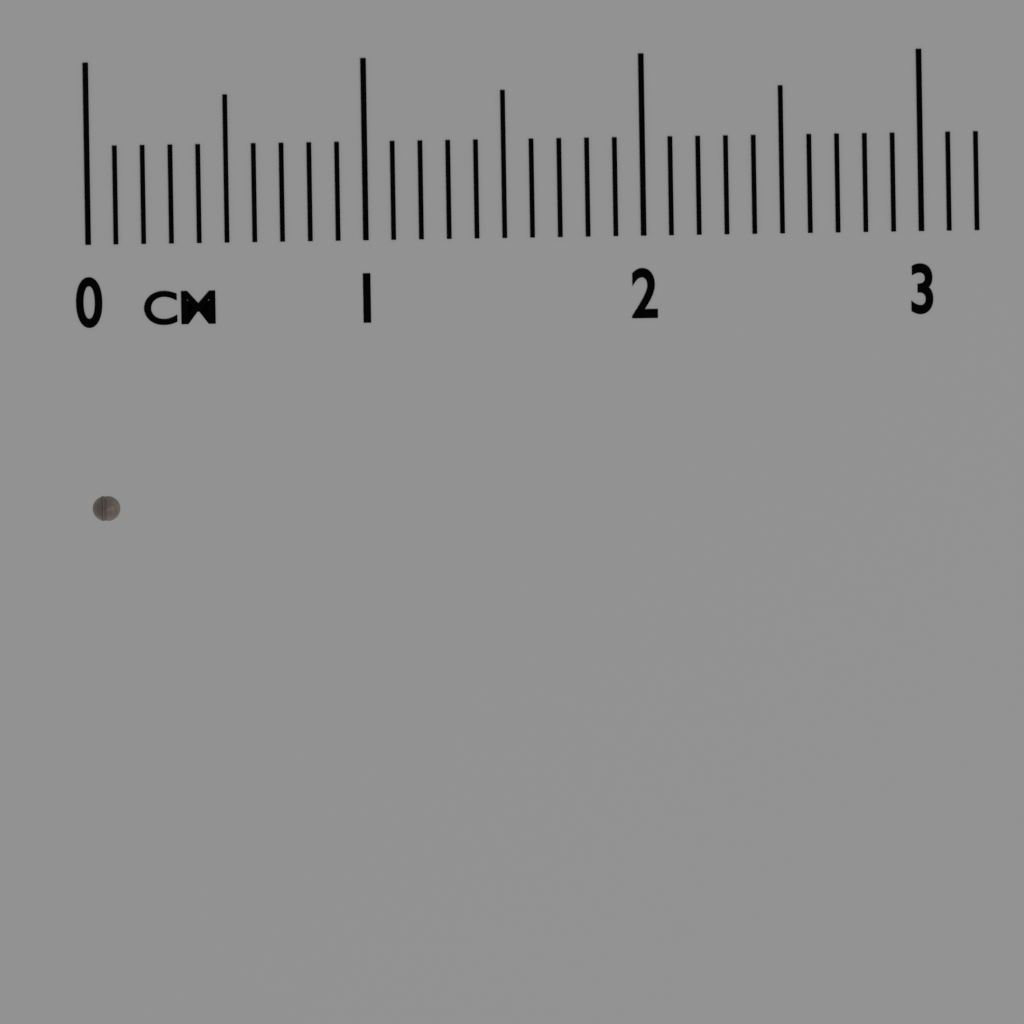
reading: 0.1 cm
